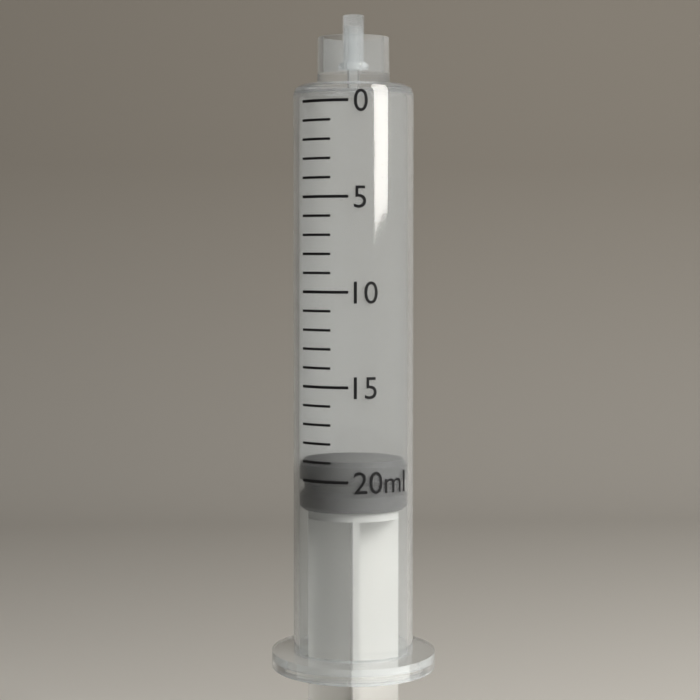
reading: 19 ml
